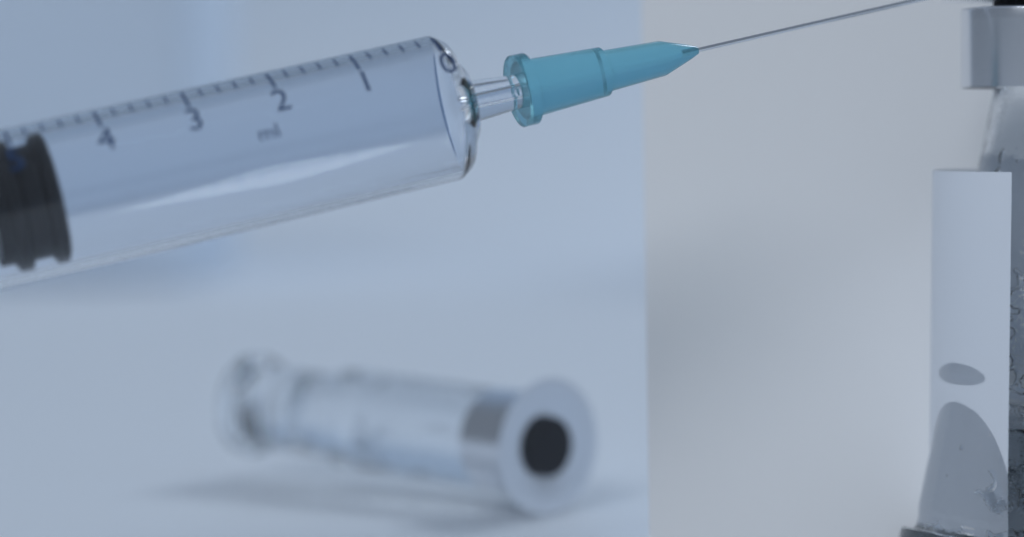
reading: 4.6 ml
